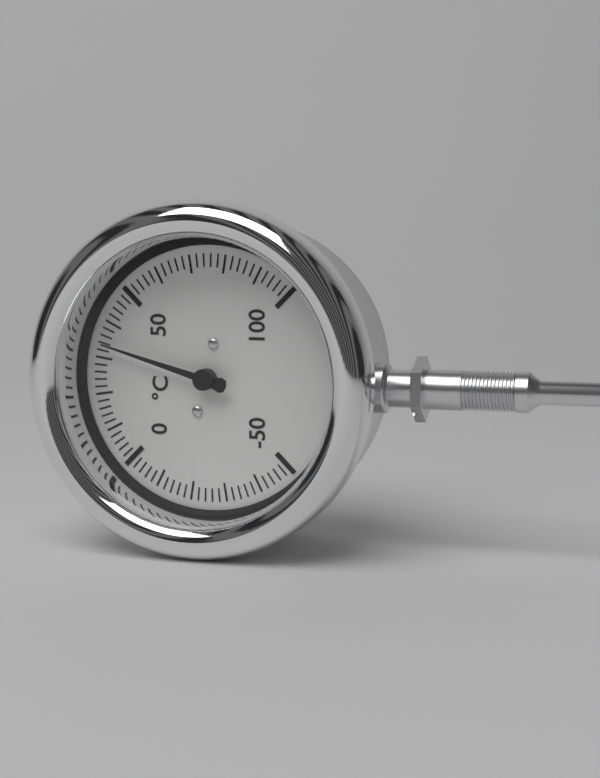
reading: 34 °C
